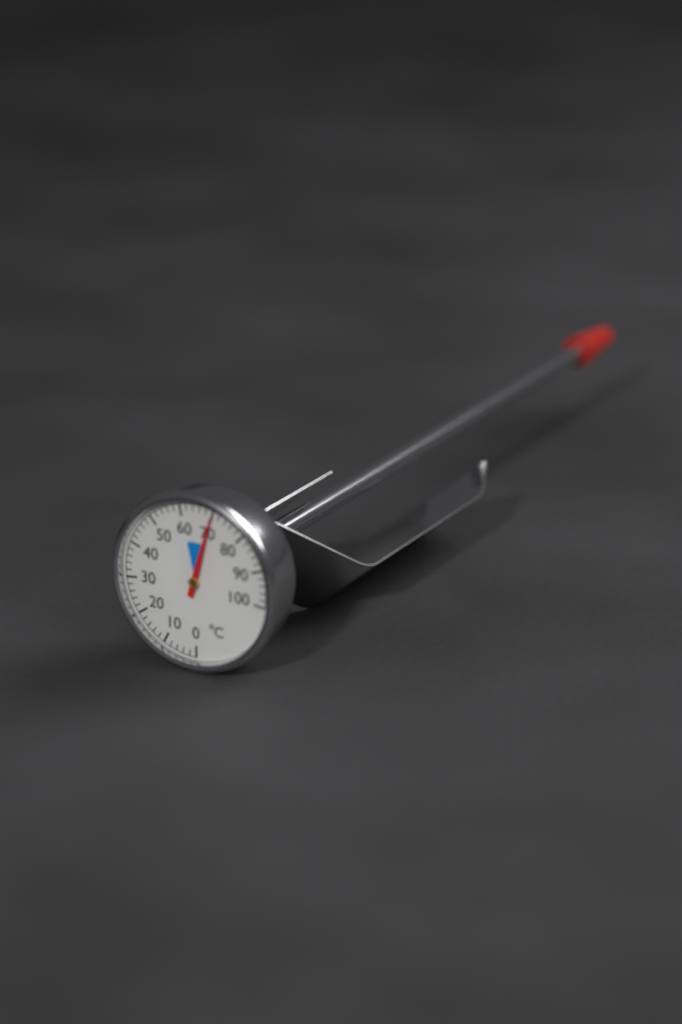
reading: 70 °C
